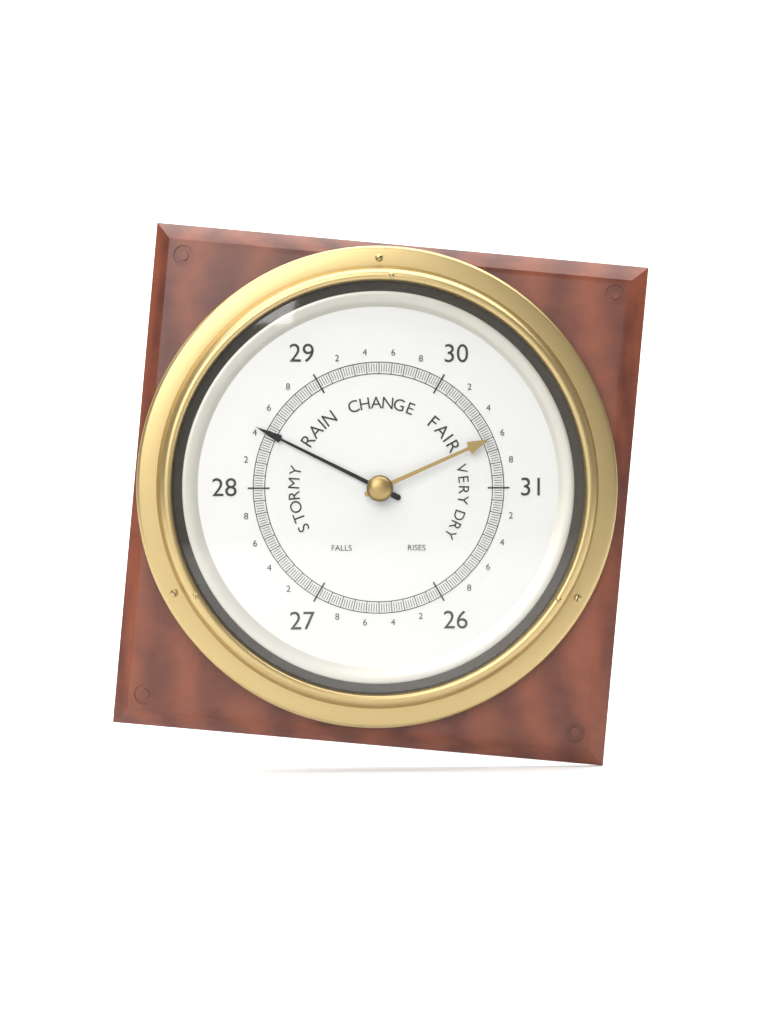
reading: 28.44 (no unit)
